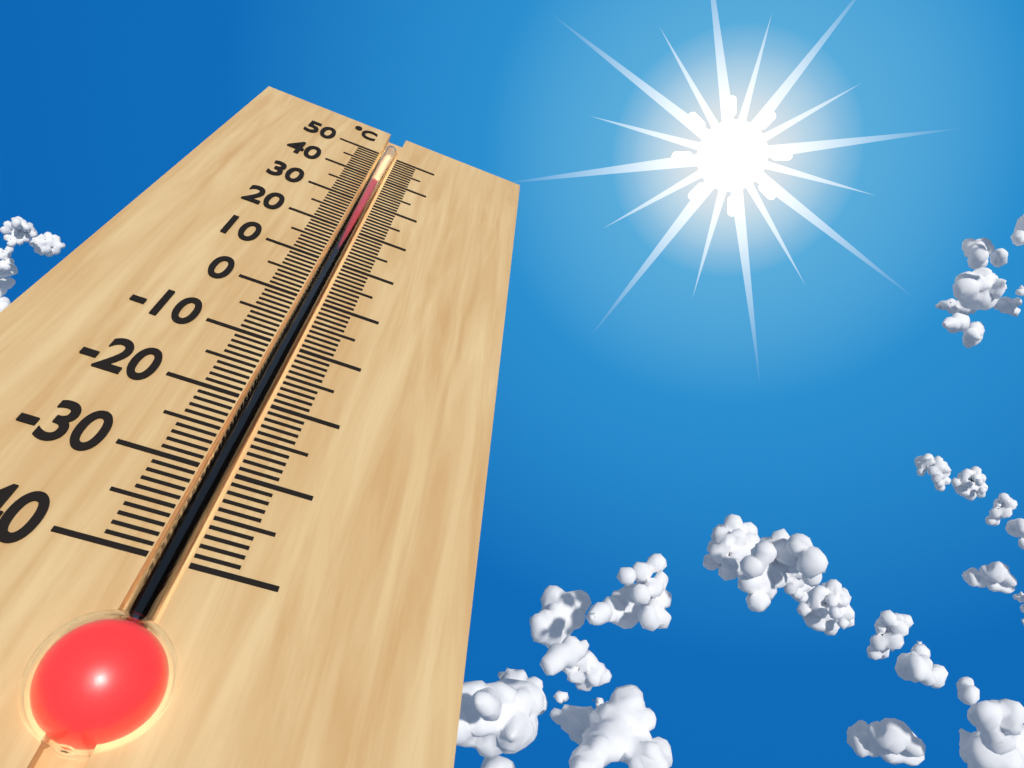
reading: 38 °C
